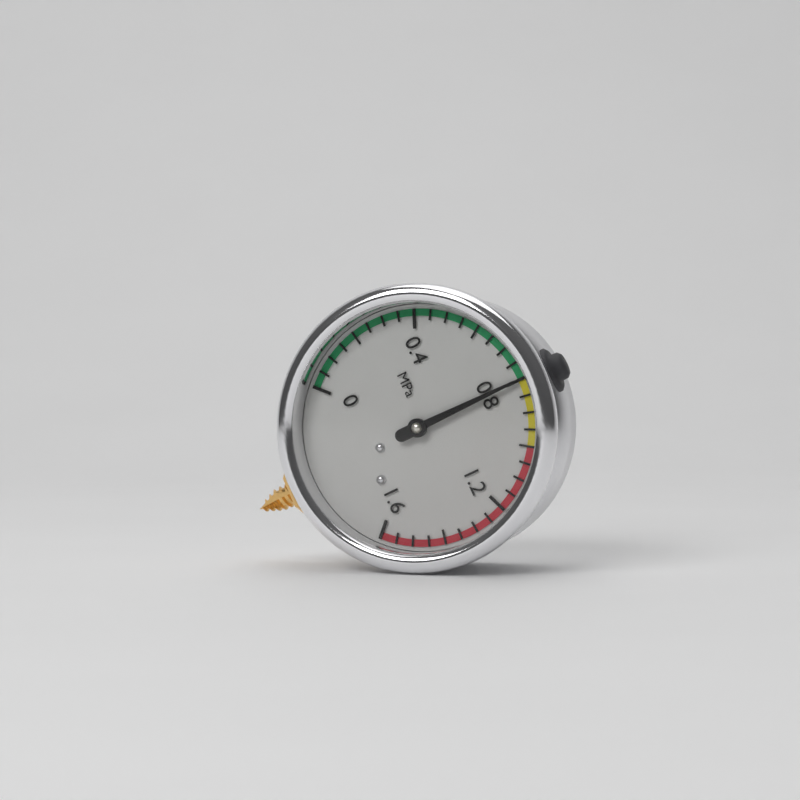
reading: 0.80 MPa
